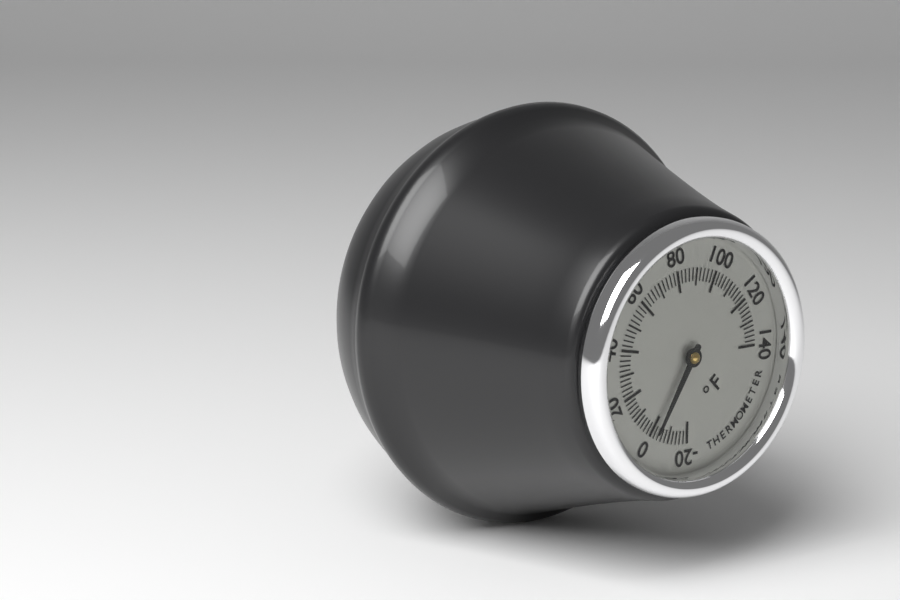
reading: -2 °F
